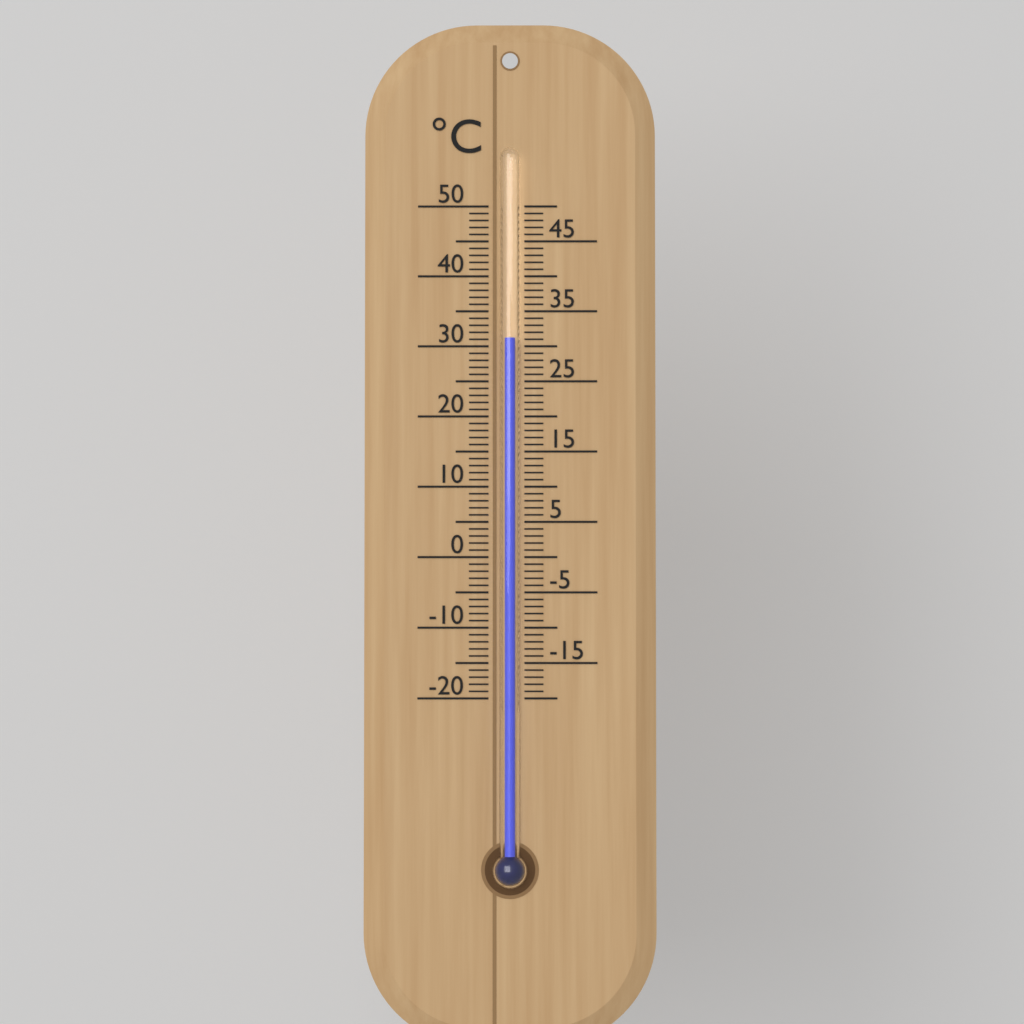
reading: 31 °C
